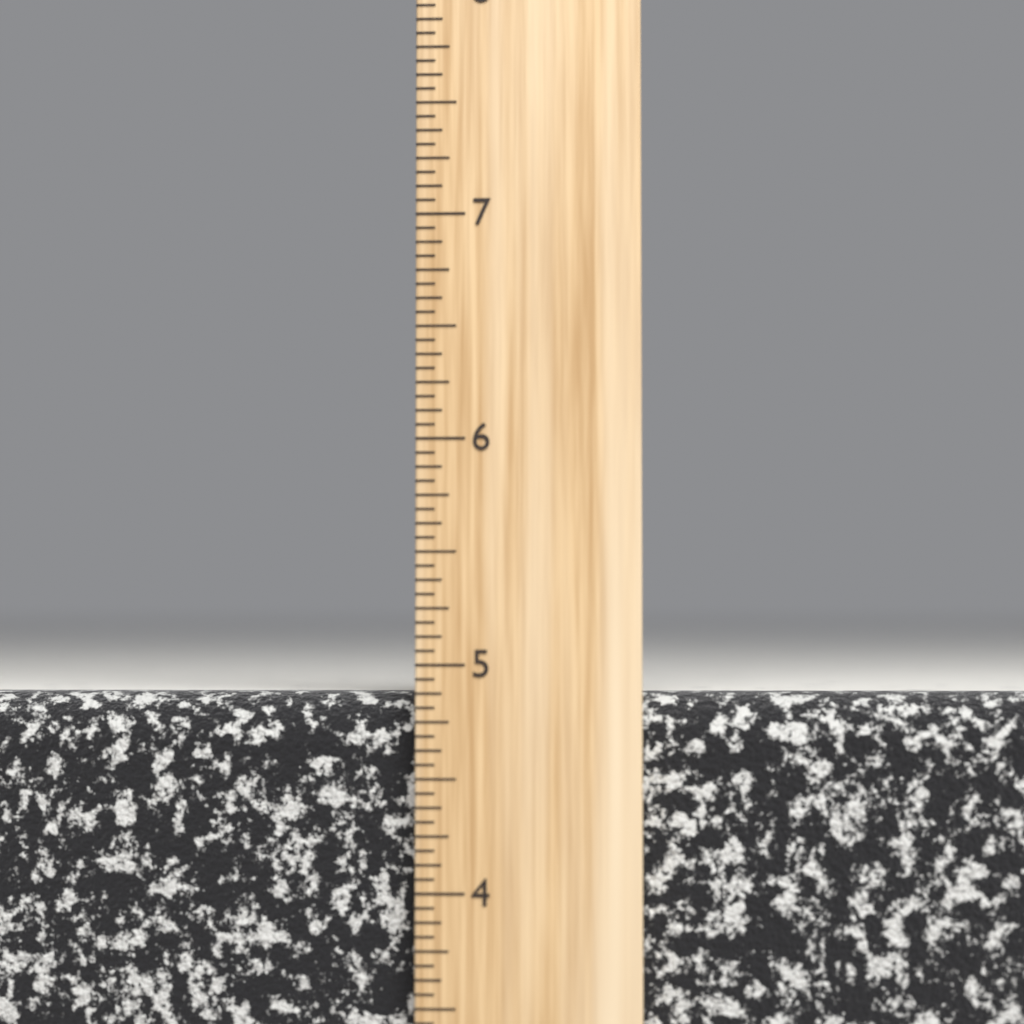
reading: 4.8750 inch
